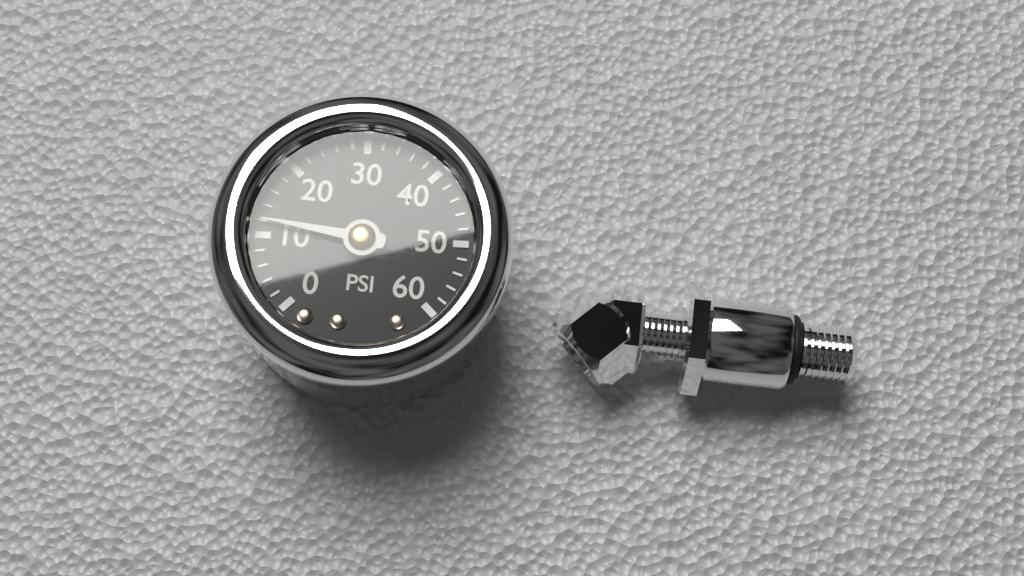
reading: 12 psi
